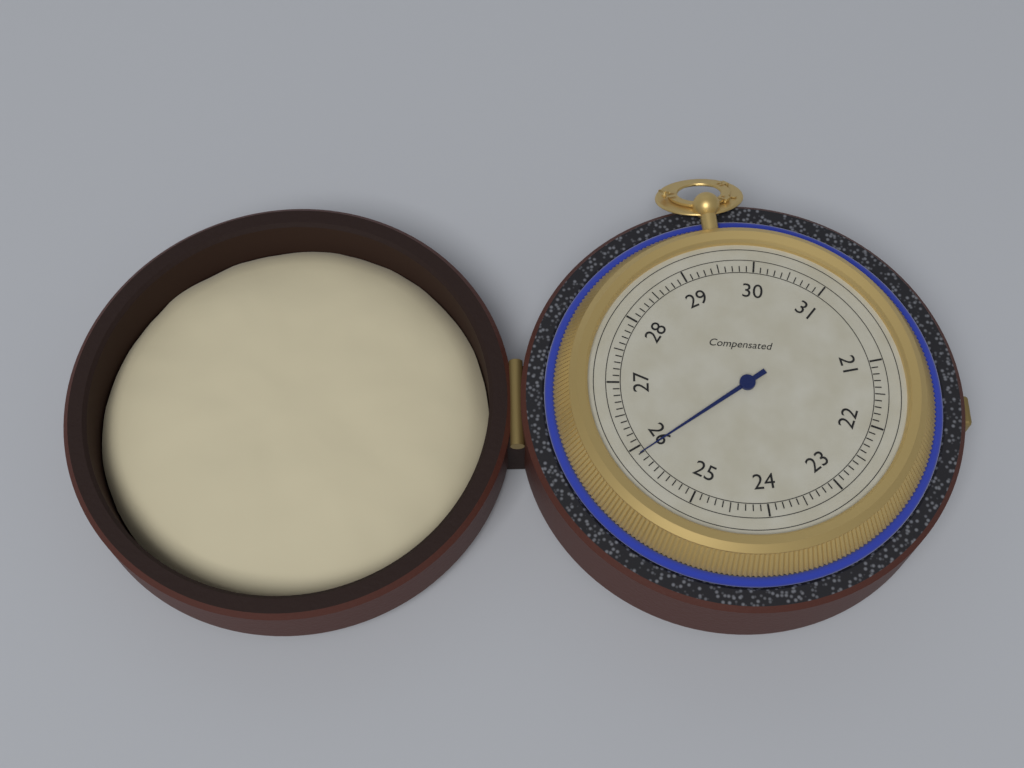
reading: 25.9 (no unit)
